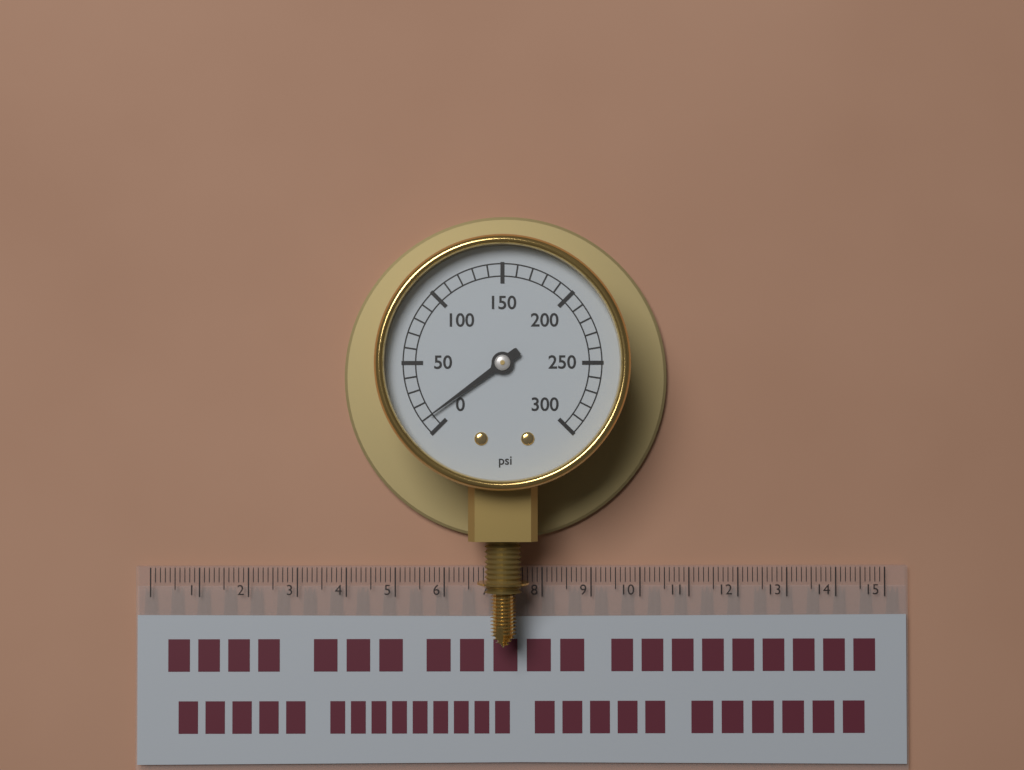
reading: 10 psi
